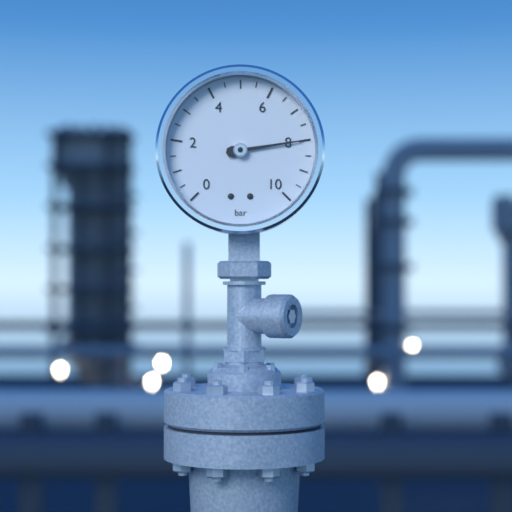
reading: 8.0 bar
